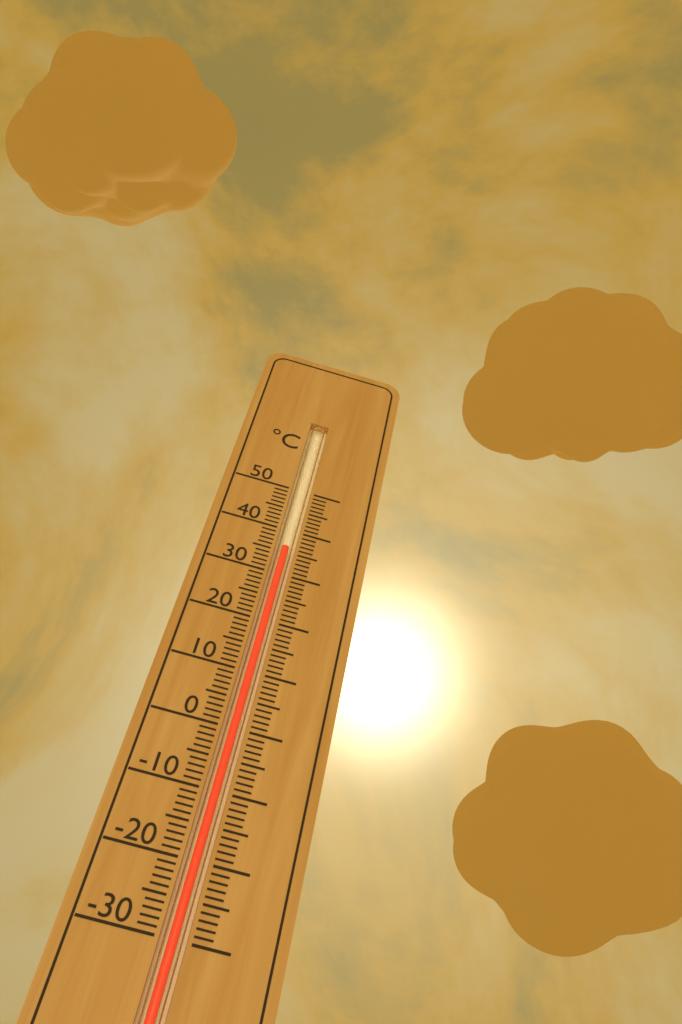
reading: 36 °C
